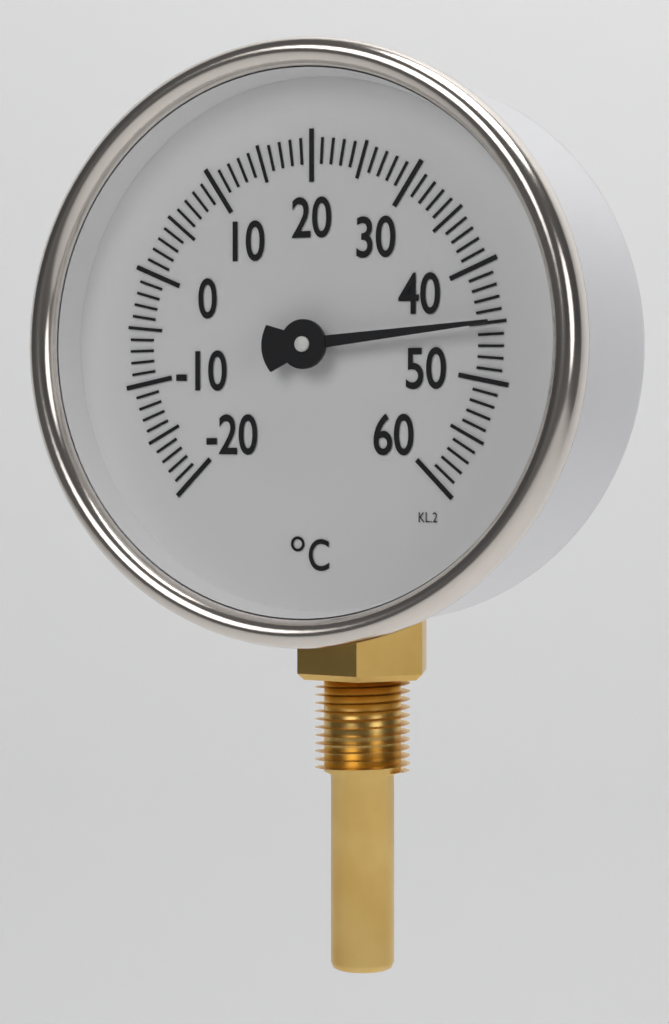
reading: 45 °C
